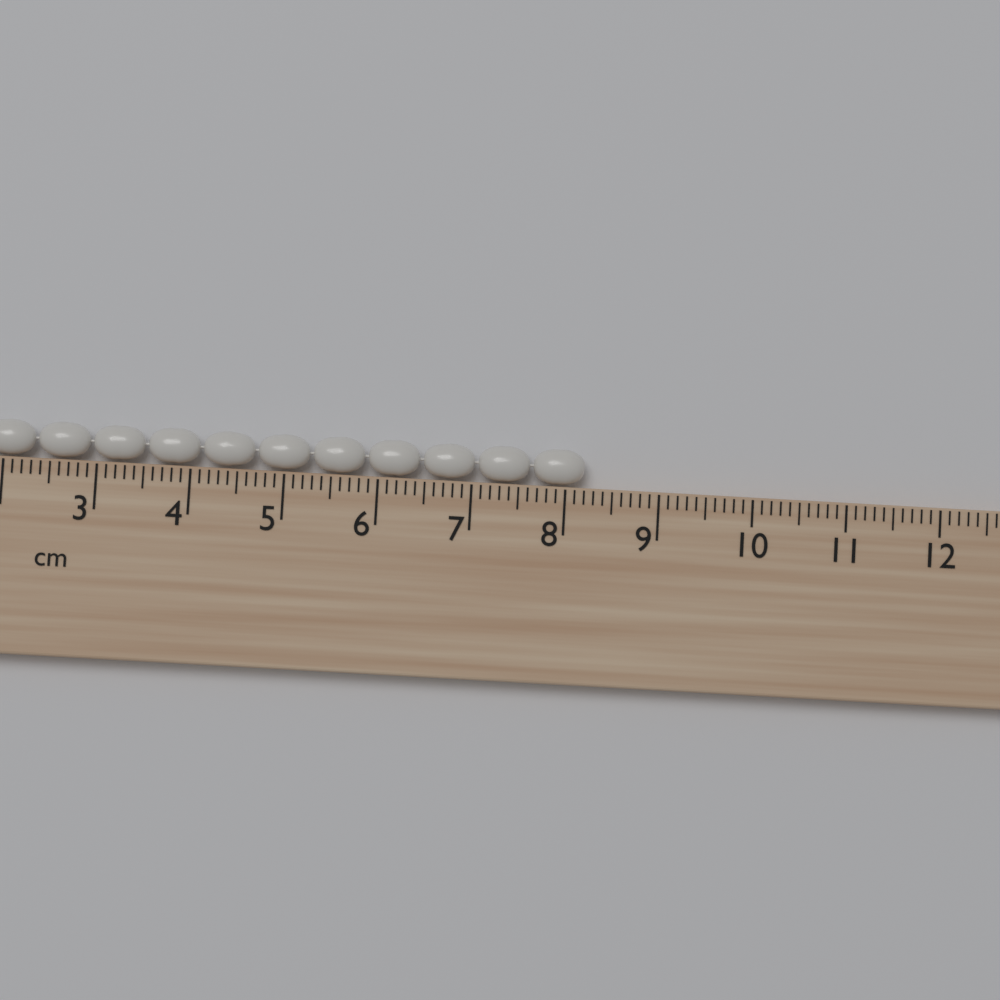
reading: 8.2 cm
